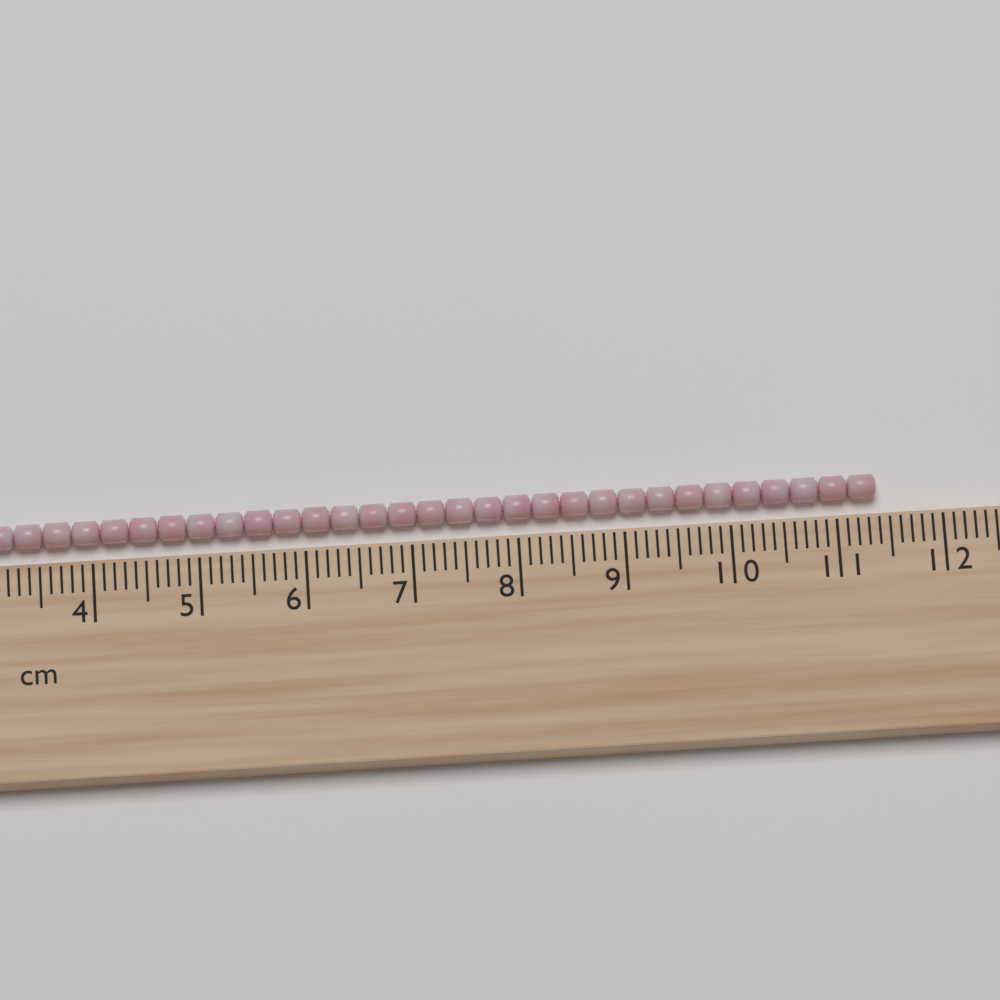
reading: 11.4 cm
